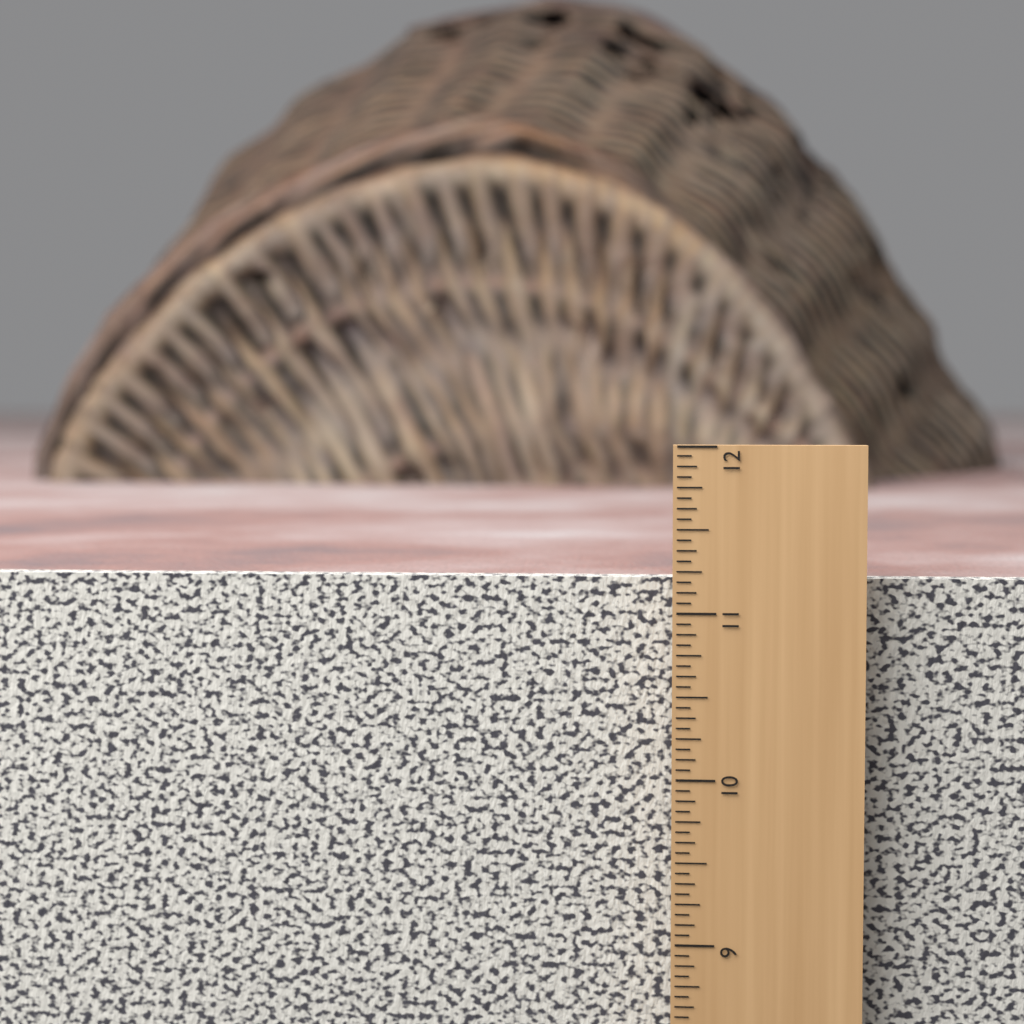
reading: 11.1875 in
